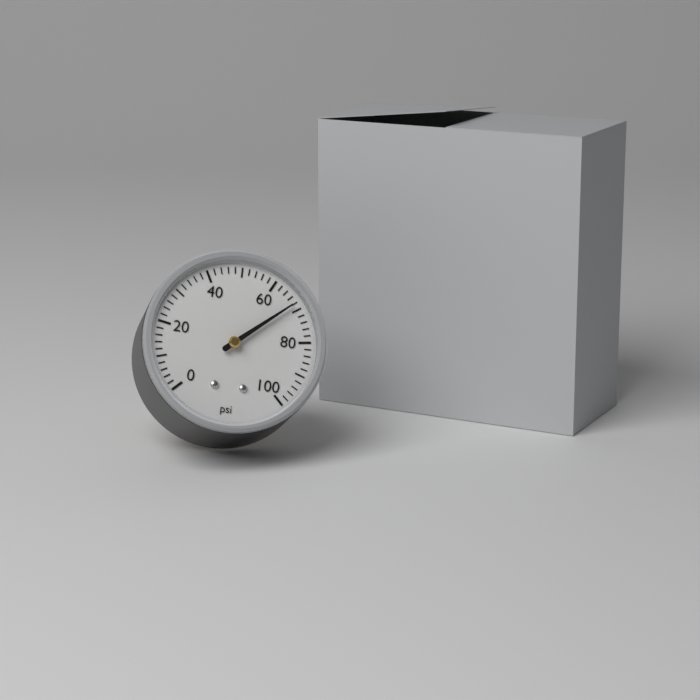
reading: 68 psi
